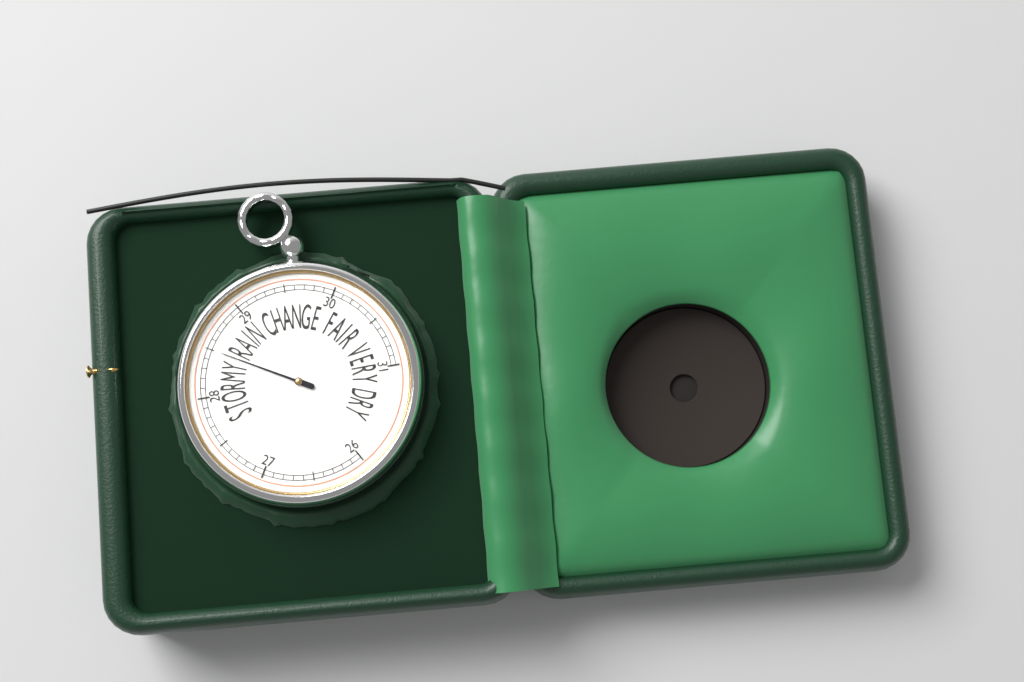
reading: 28.5 inHg
